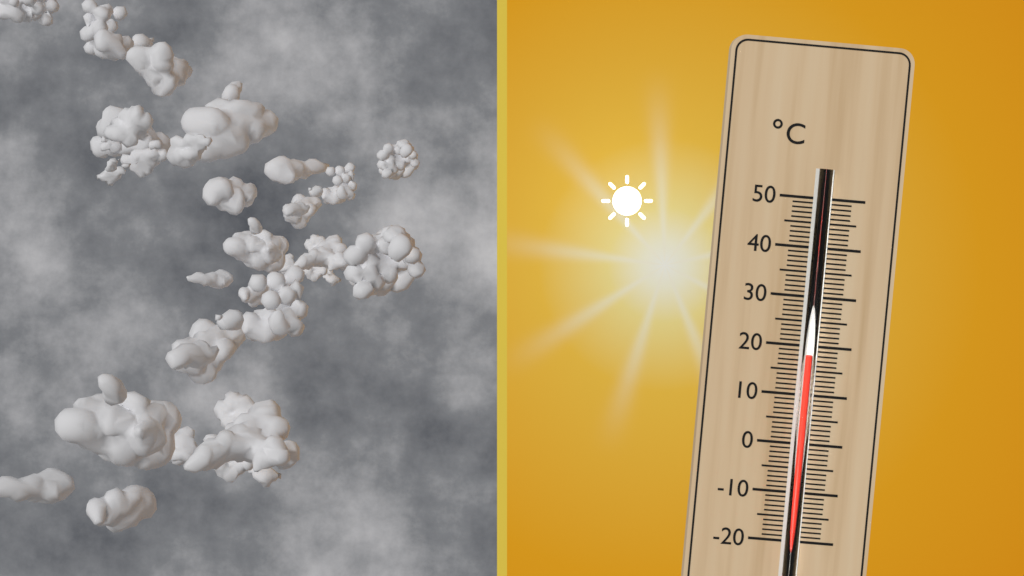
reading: 18 °C
